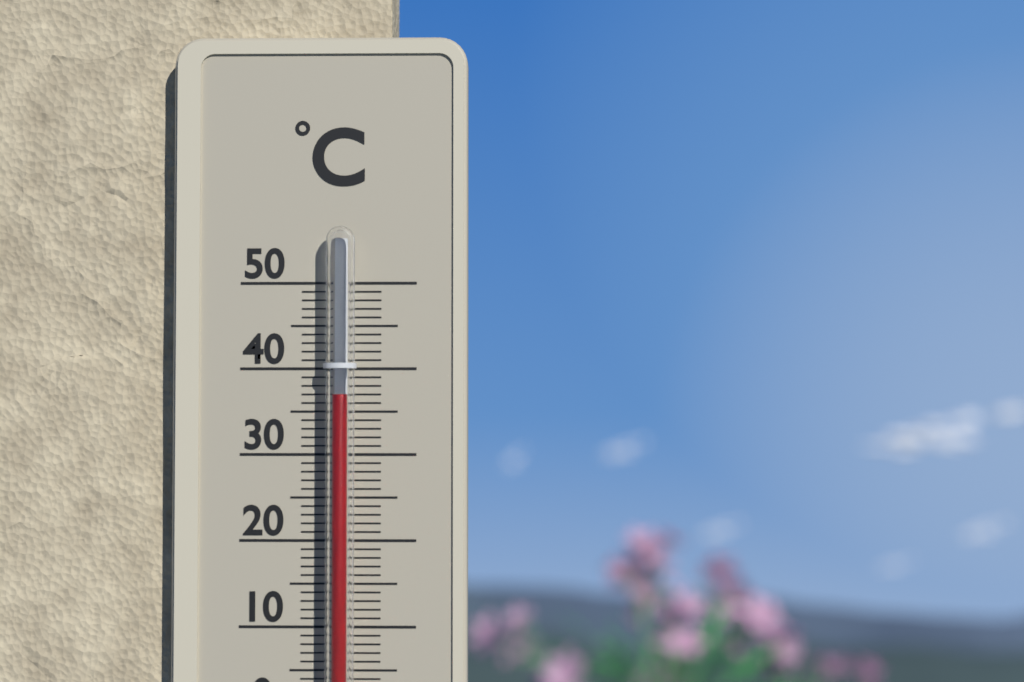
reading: 37 °C
